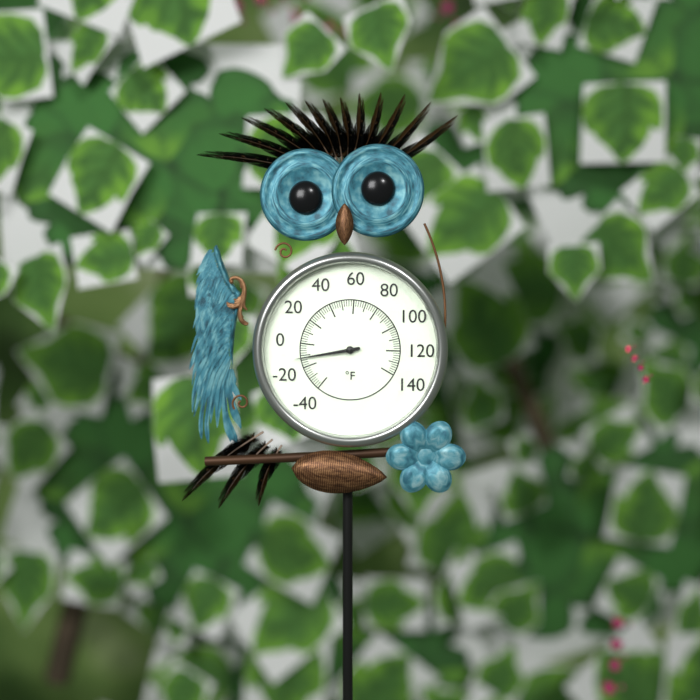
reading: -12 °F
